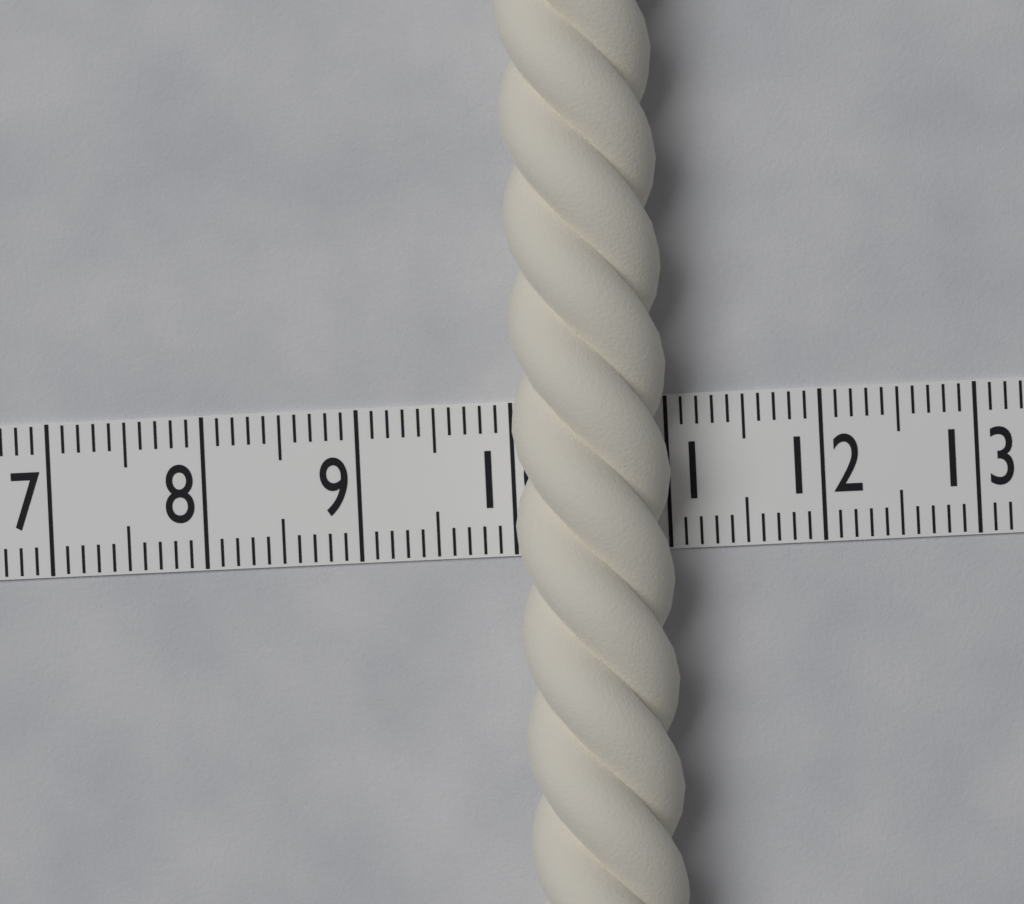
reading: 11.0 (no unit)
